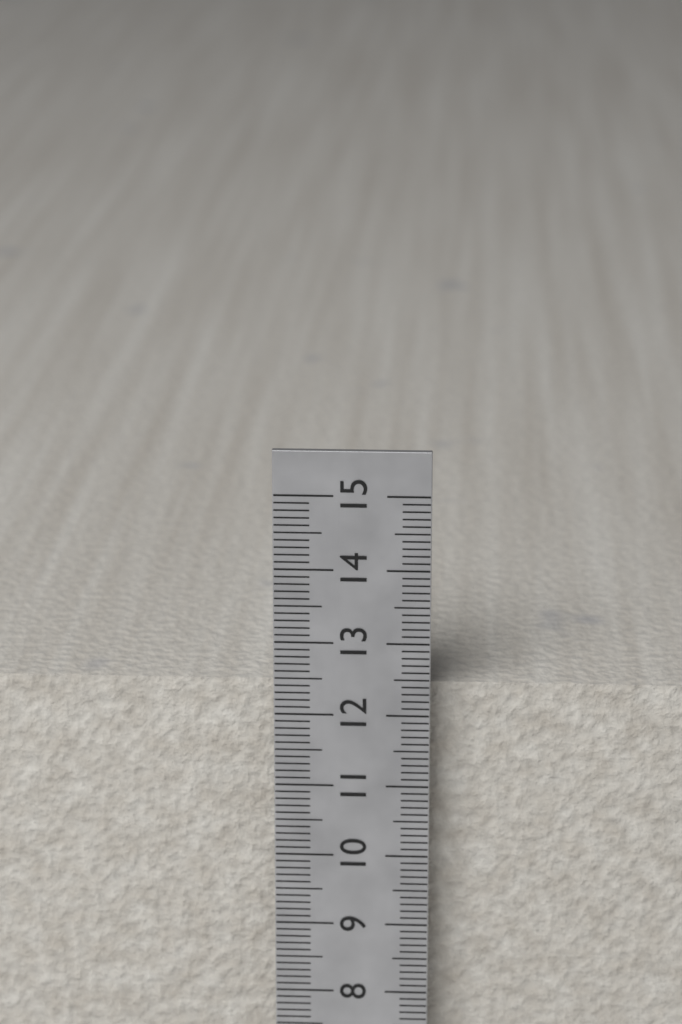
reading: 12.3 cm
